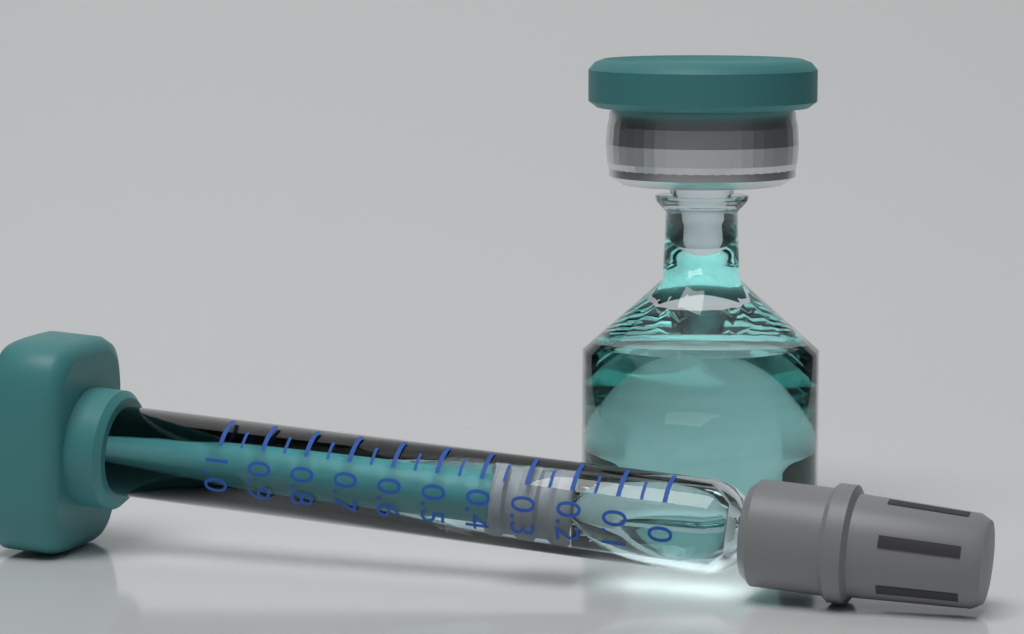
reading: 0.20 (no unit)
